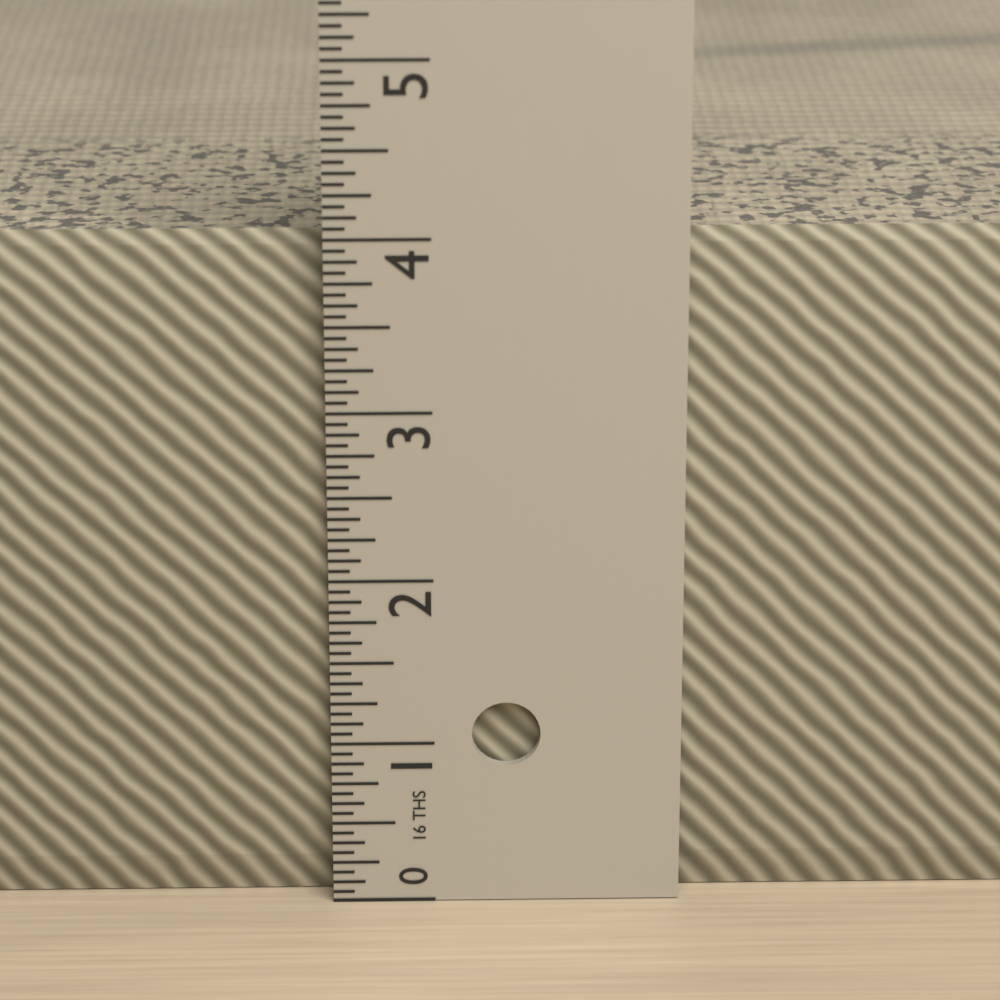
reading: 4.0000 in
